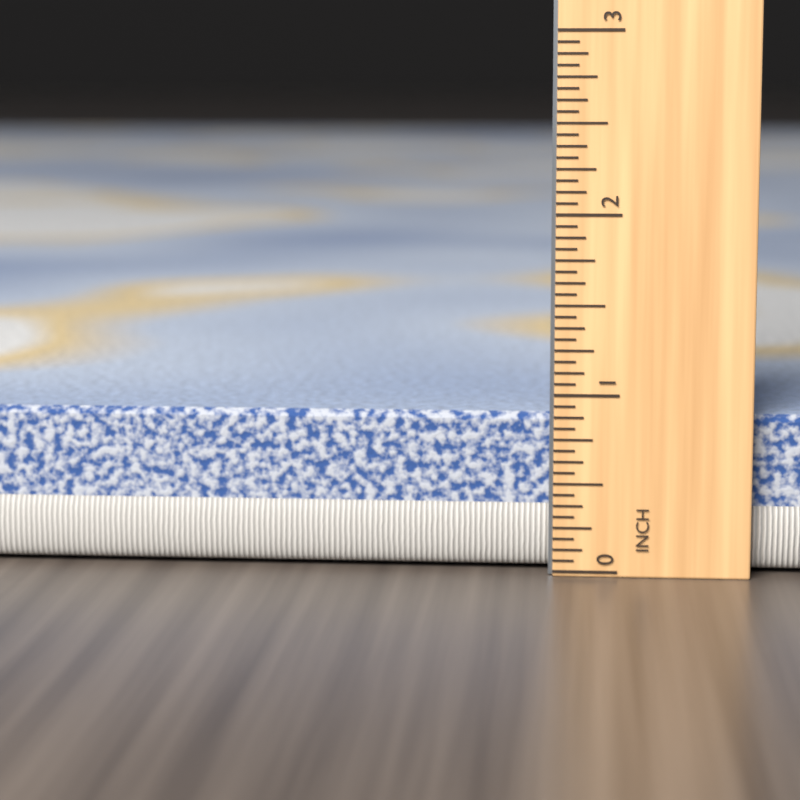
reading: 0.8750 in
